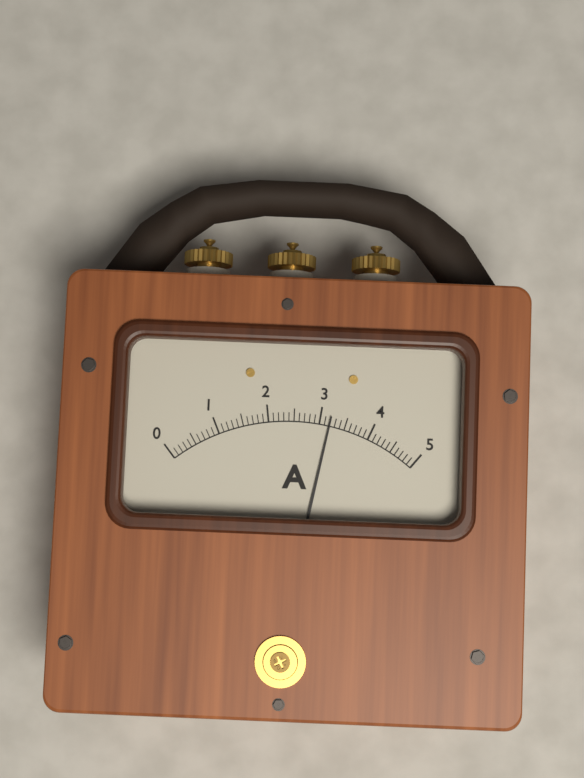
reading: 3.2 A
